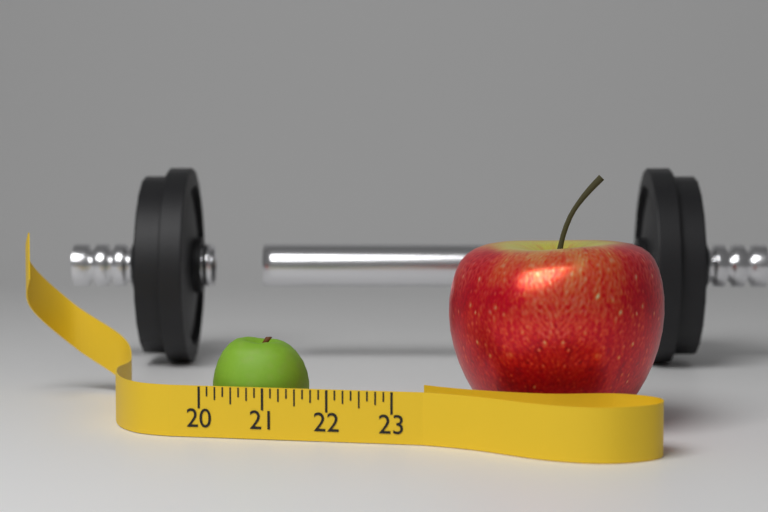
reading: 21.500 (no unit)
